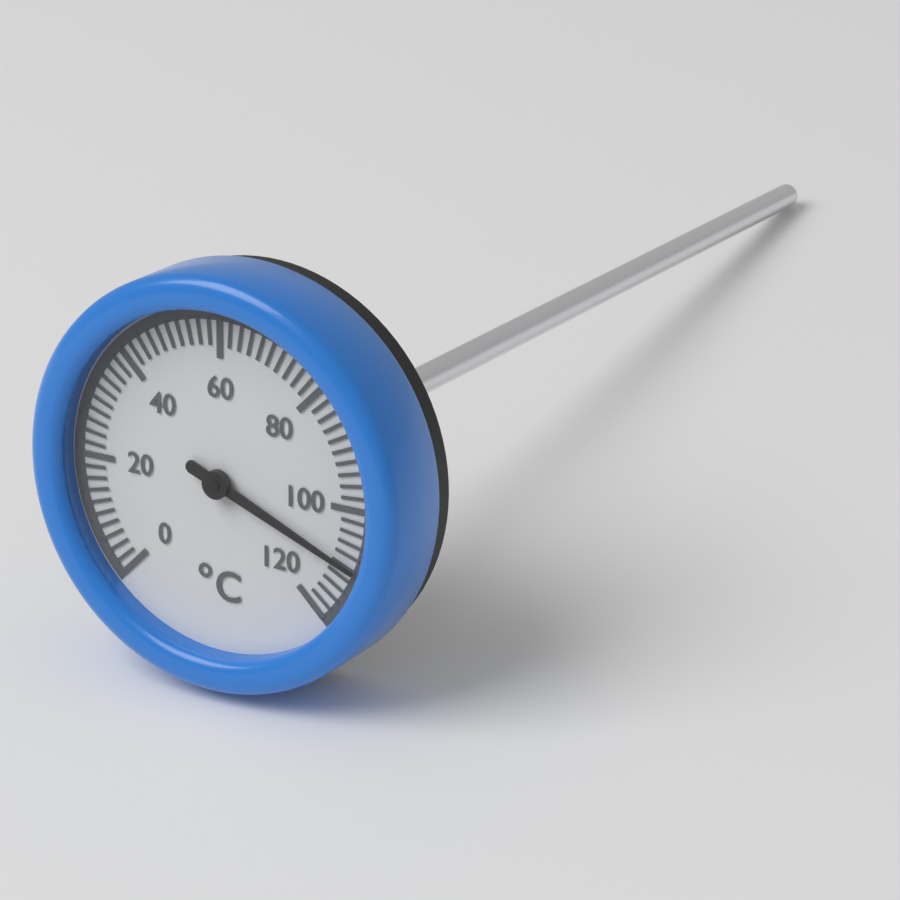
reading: 110 °C
